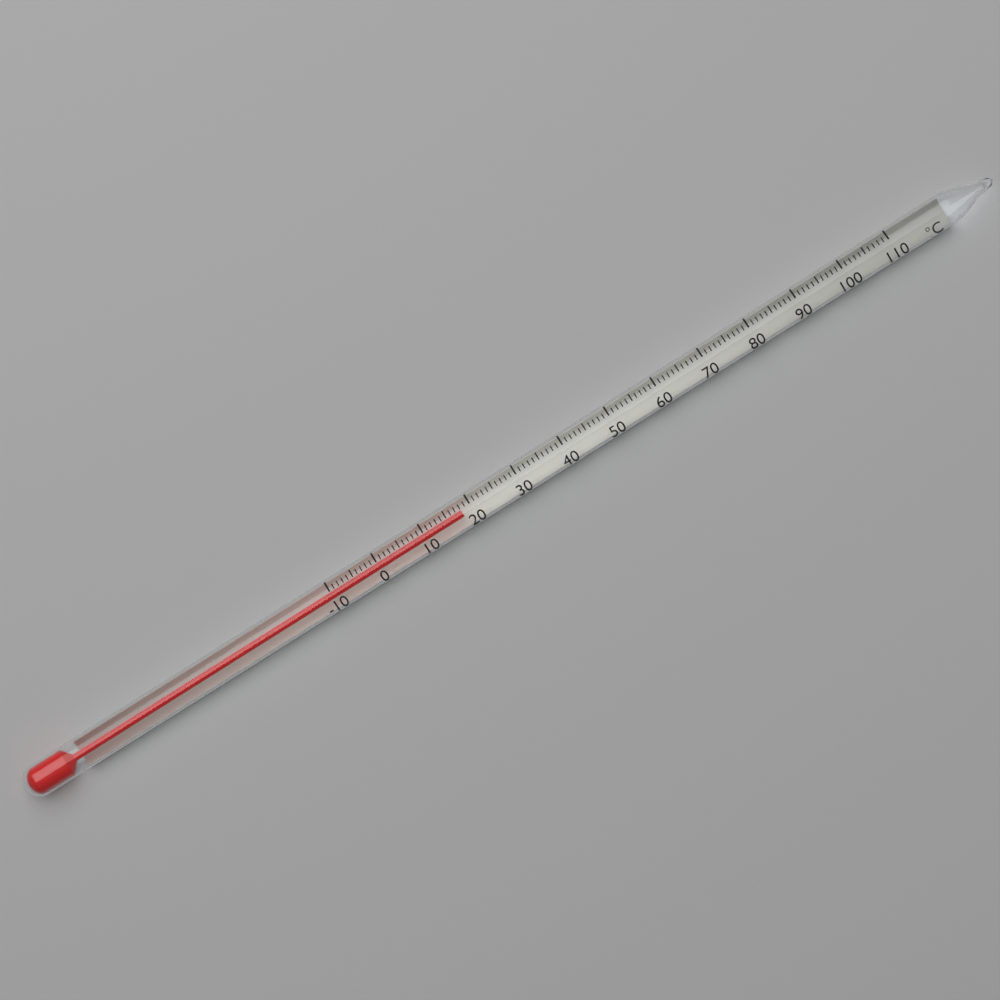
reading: 18 °C
